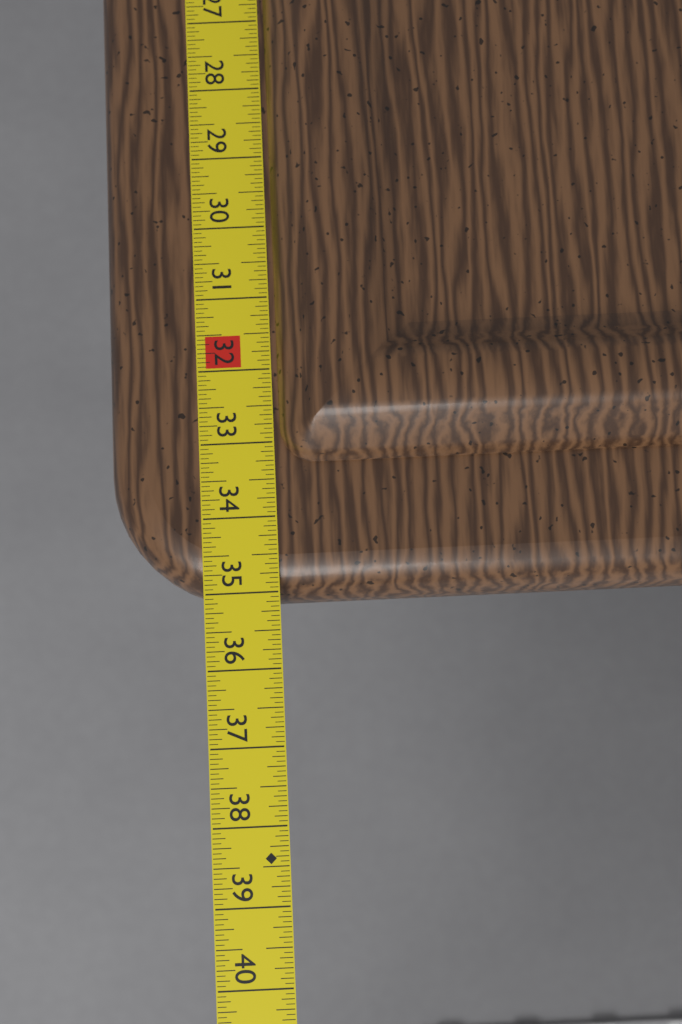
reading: 35.0625 in
